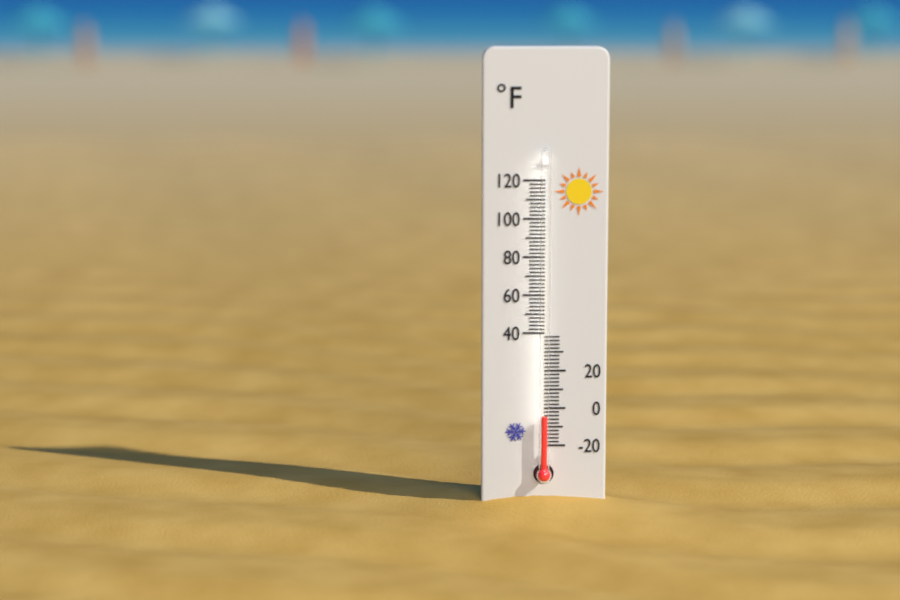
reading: -4 °F
